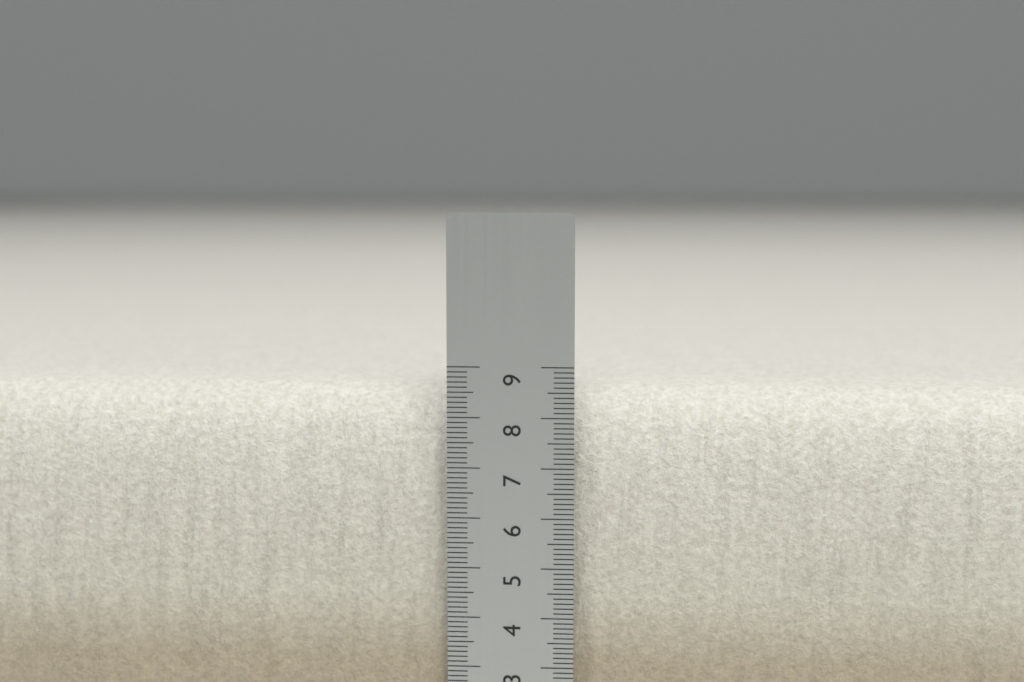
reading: 8.5 cm
